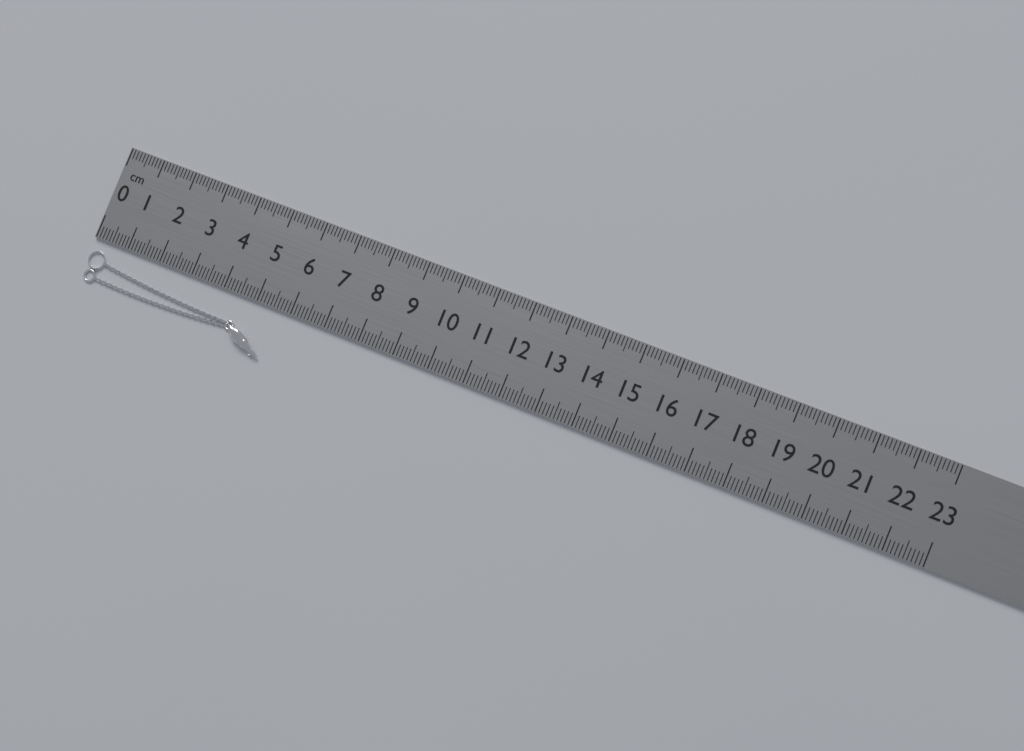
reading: 5.6 cm
